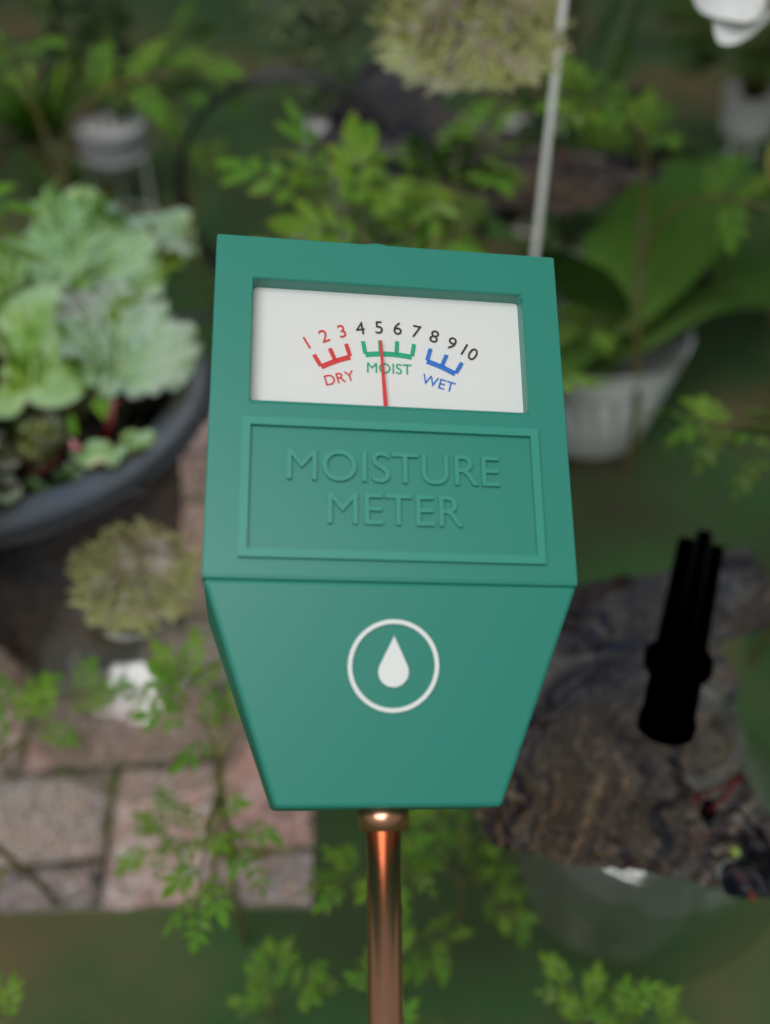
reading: 5 (no unit)
